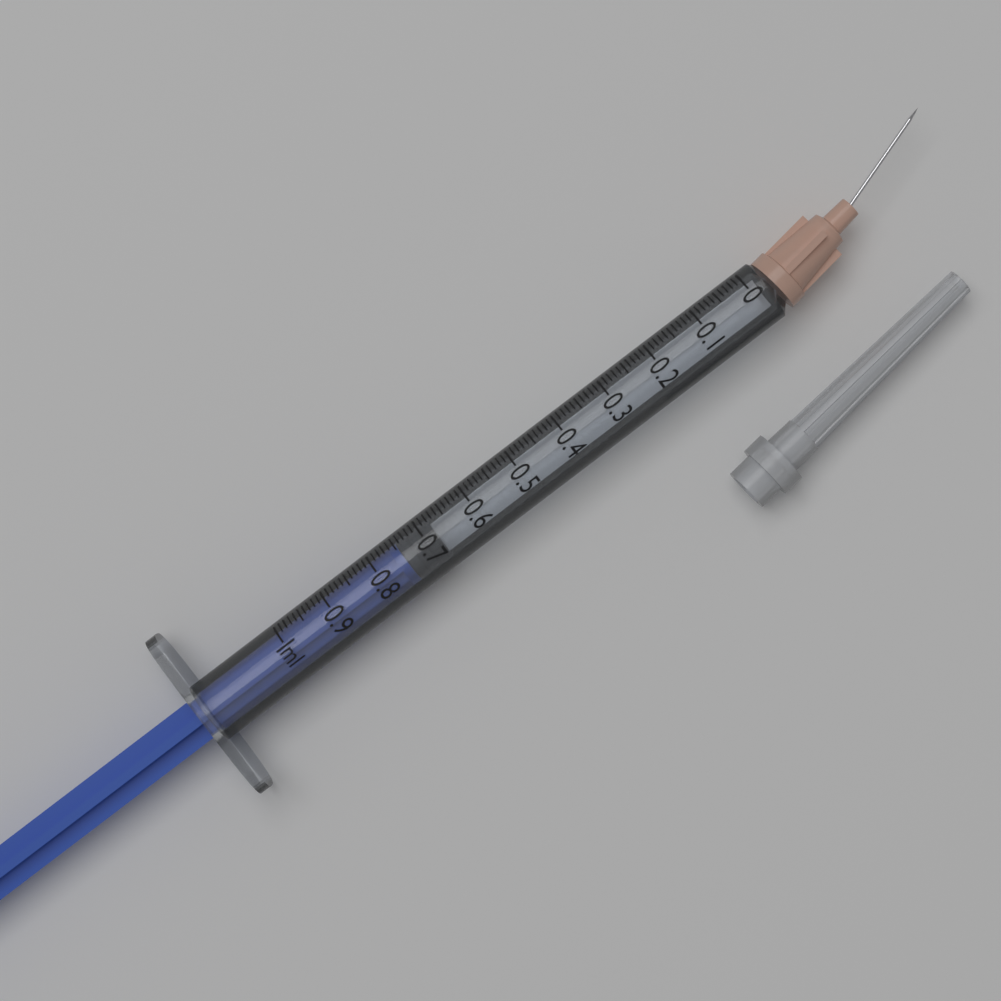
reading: 0.68 ml
